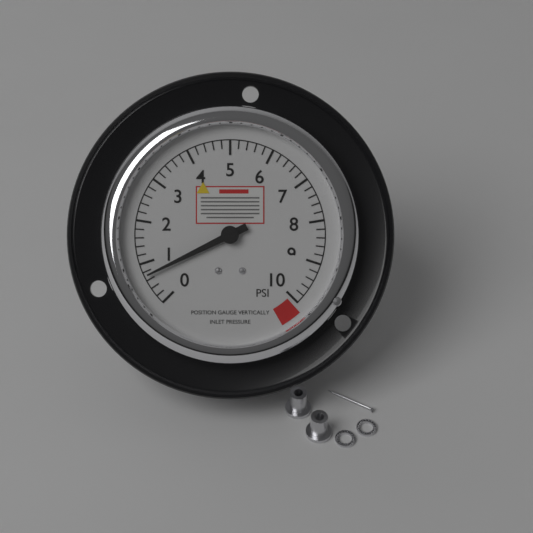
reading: 0.7 psi
